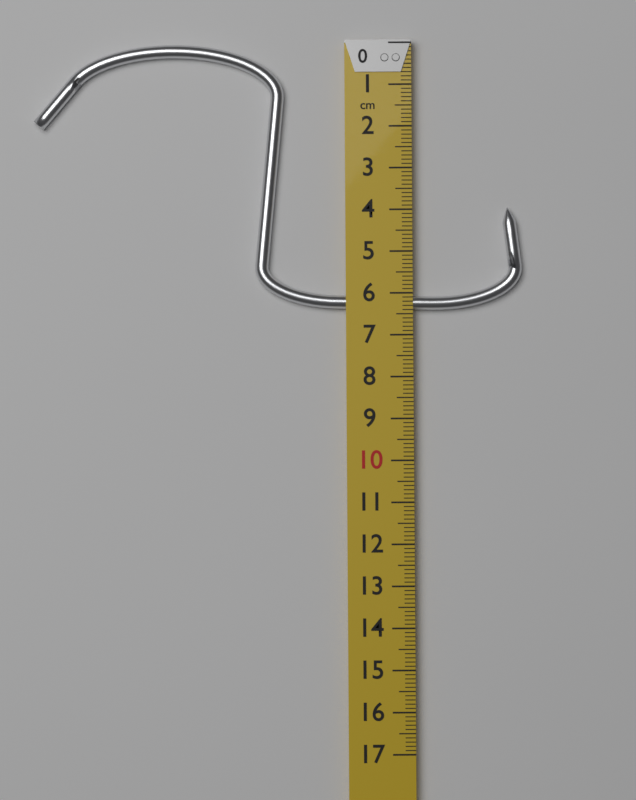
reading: 6.4 cm
